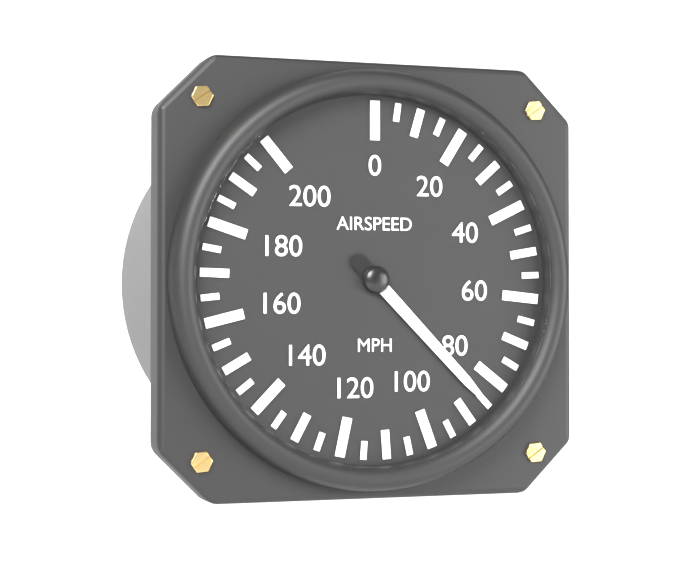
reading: 85 mph
